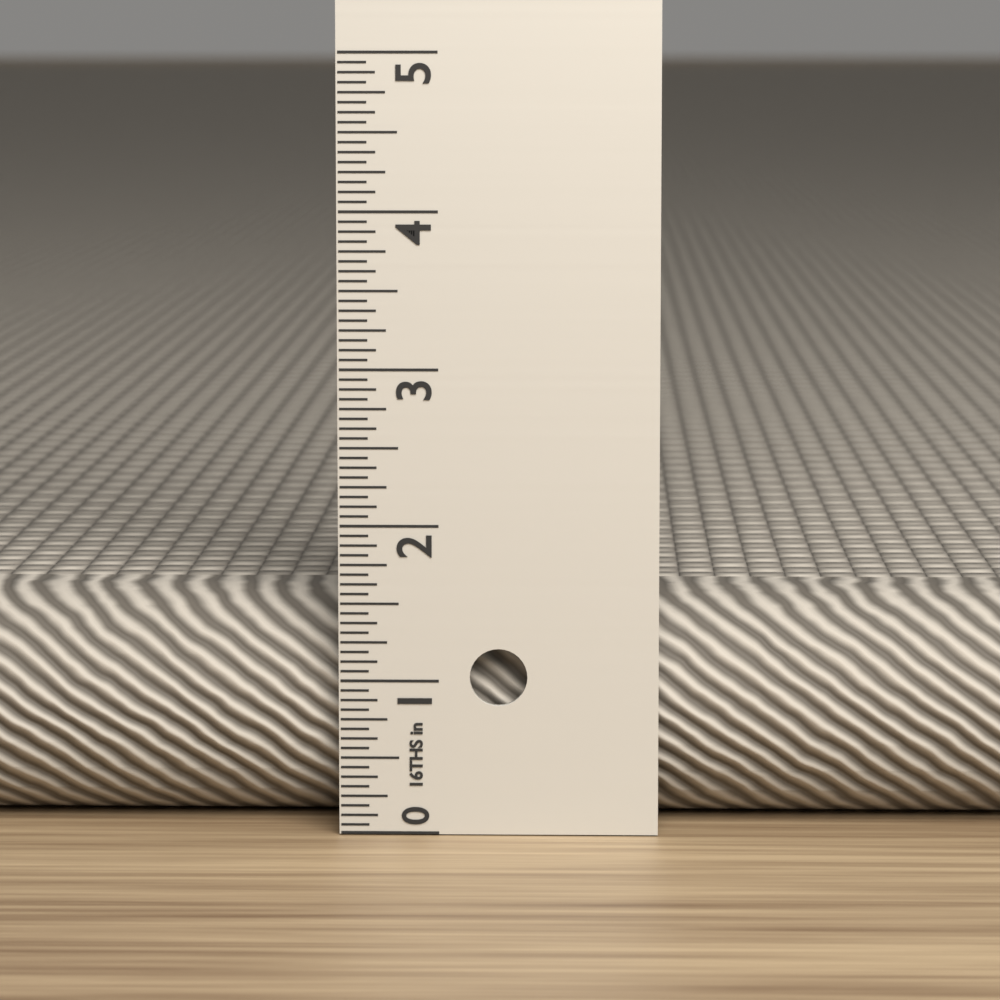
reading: 1.5000 in
